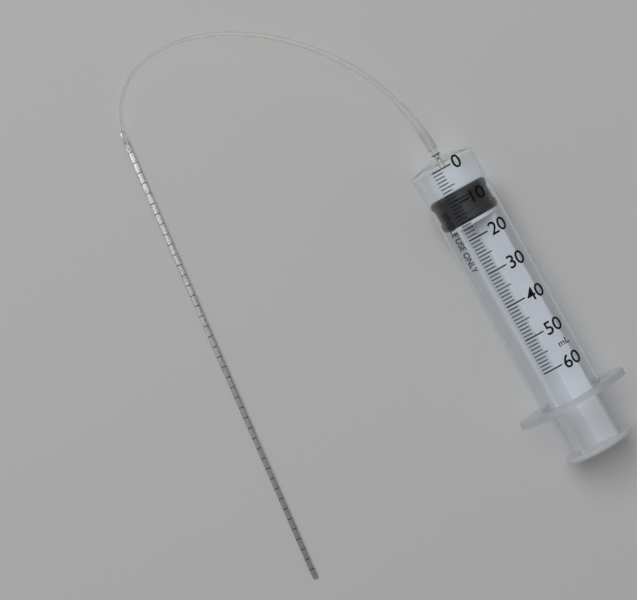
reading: 7 ml
